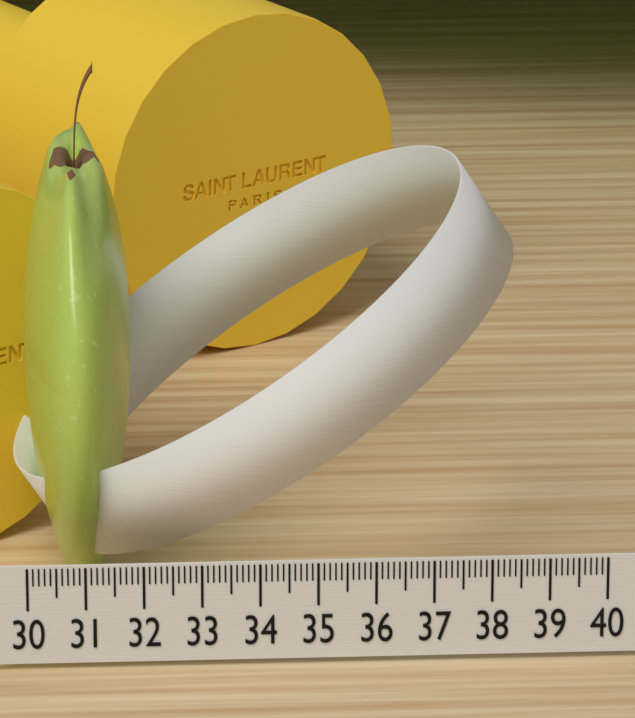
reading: 31.9 (no unit)
